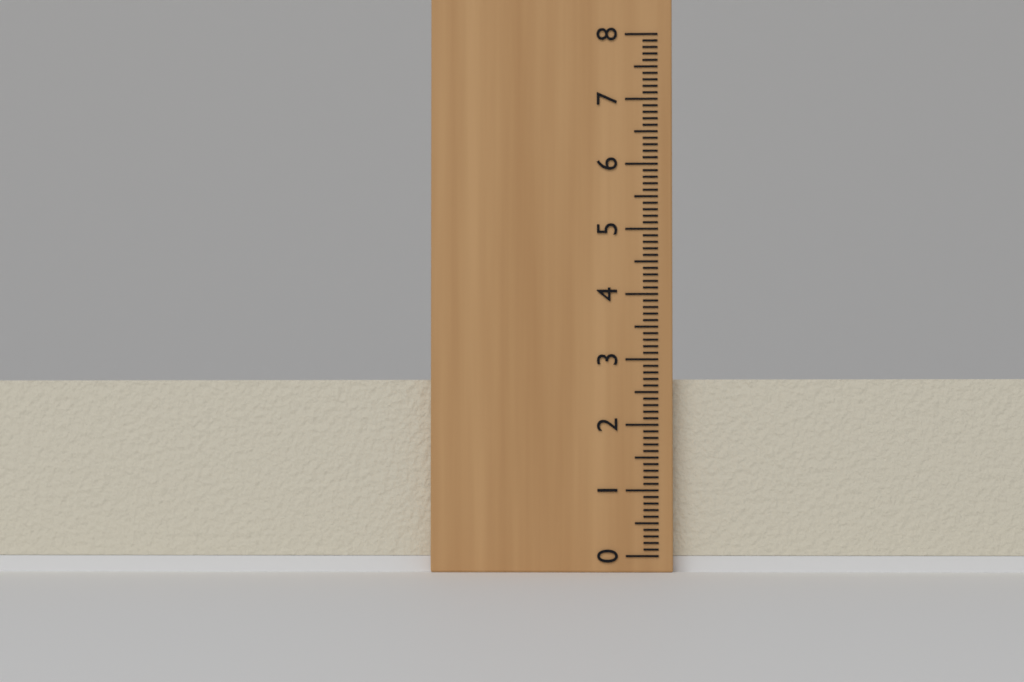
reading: 2.7 (no unit)
